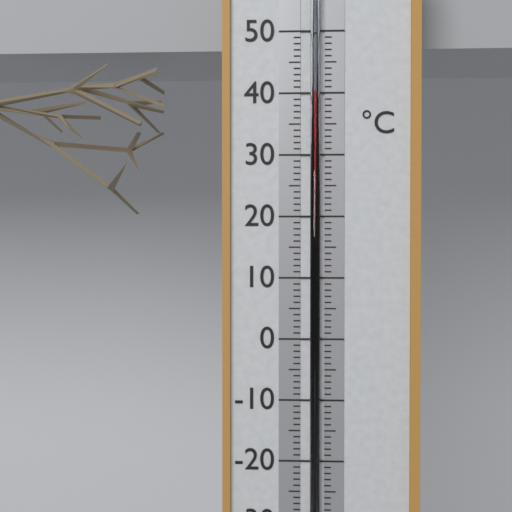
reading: 40 °C
